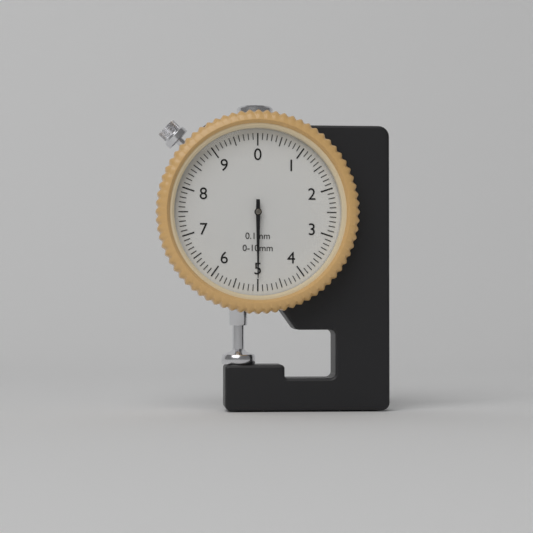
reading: 5.0 mm
